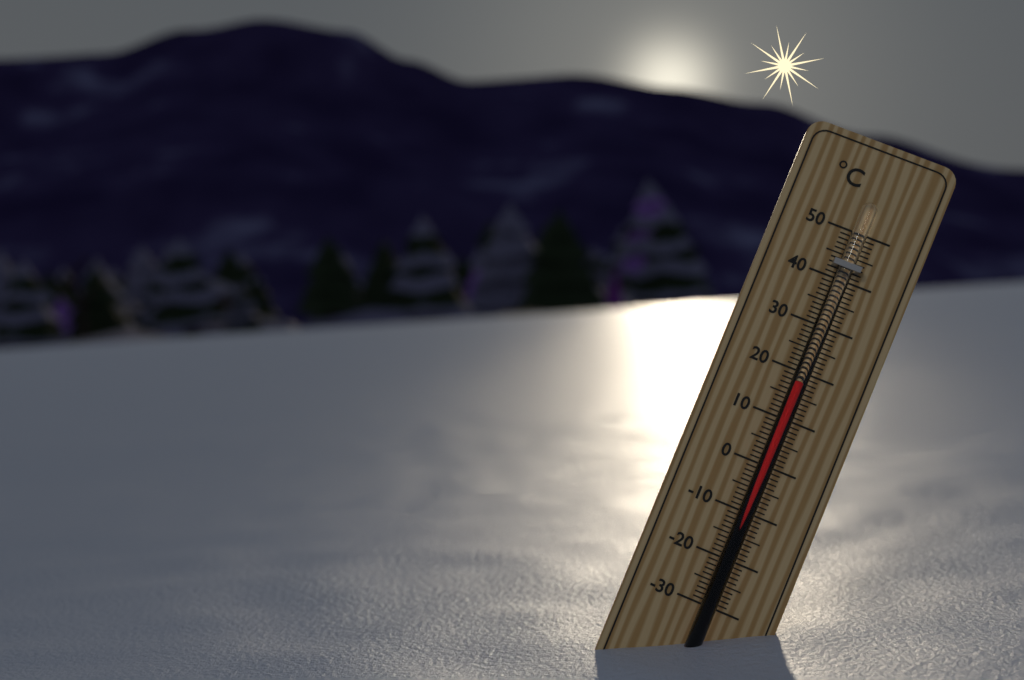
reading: 18 °C
